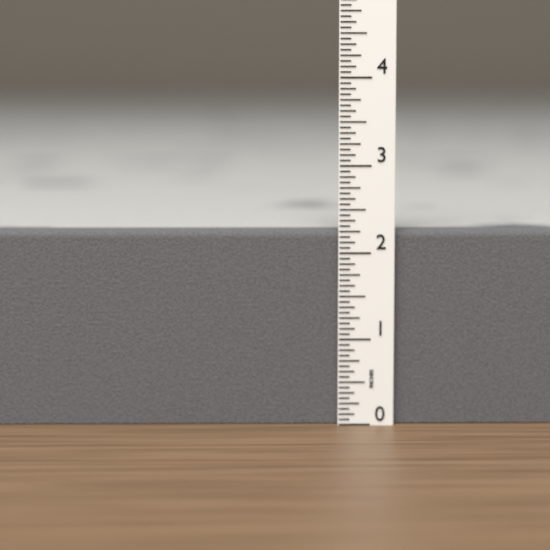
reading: 2.2500 in
